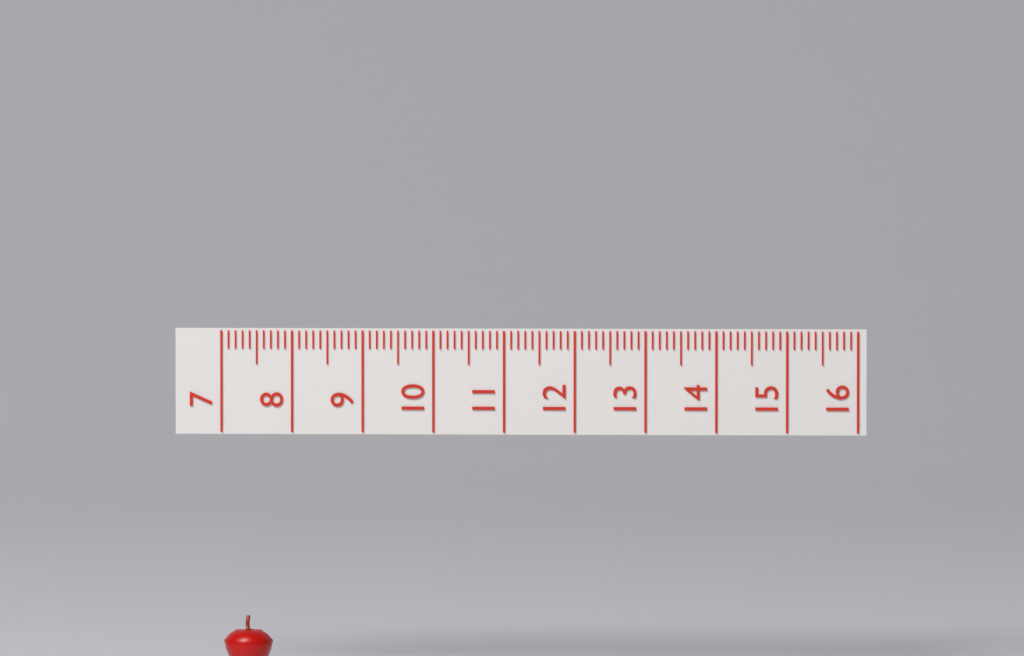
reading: 7.7 (no unit)
